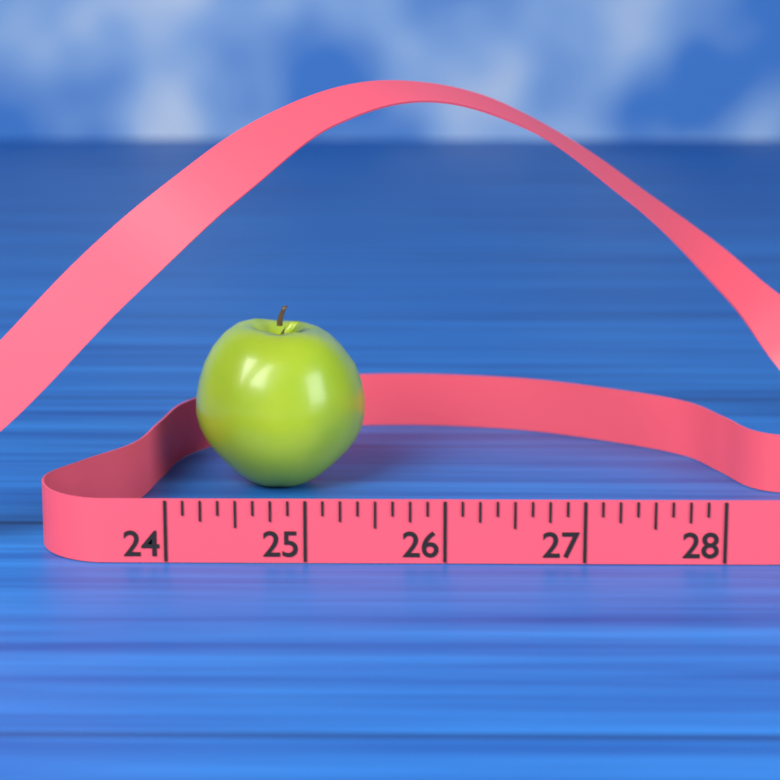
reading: 25.375 (no unit)
